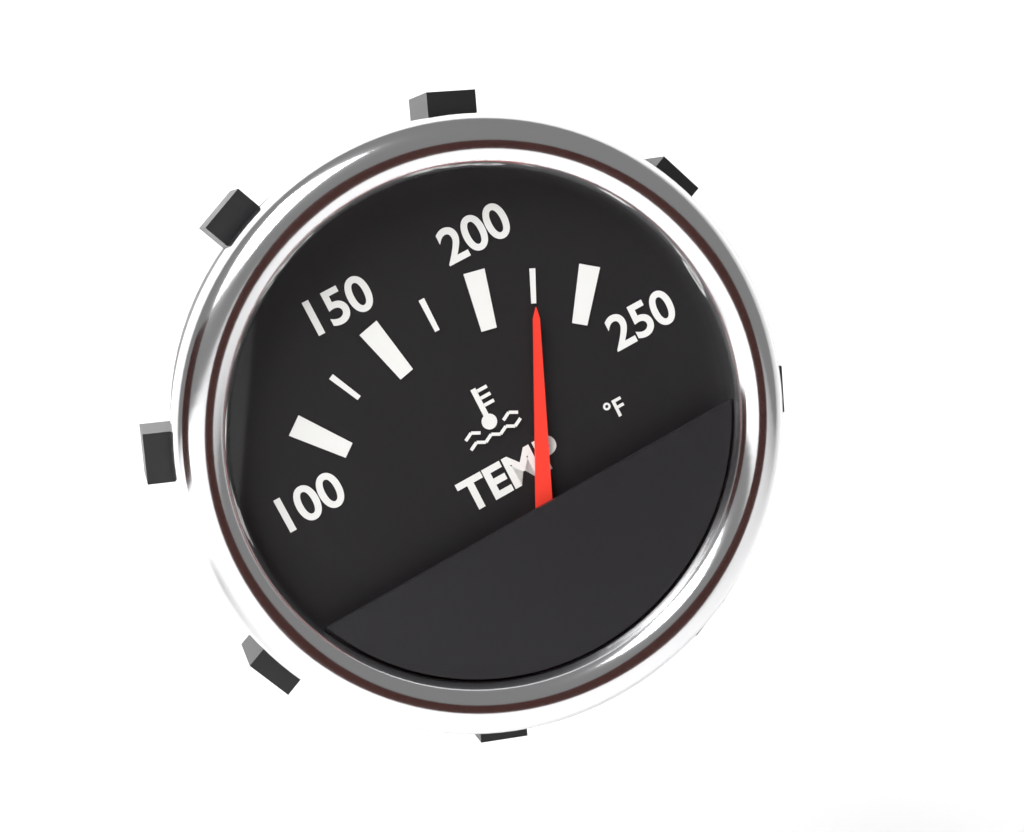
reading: 225 °F
